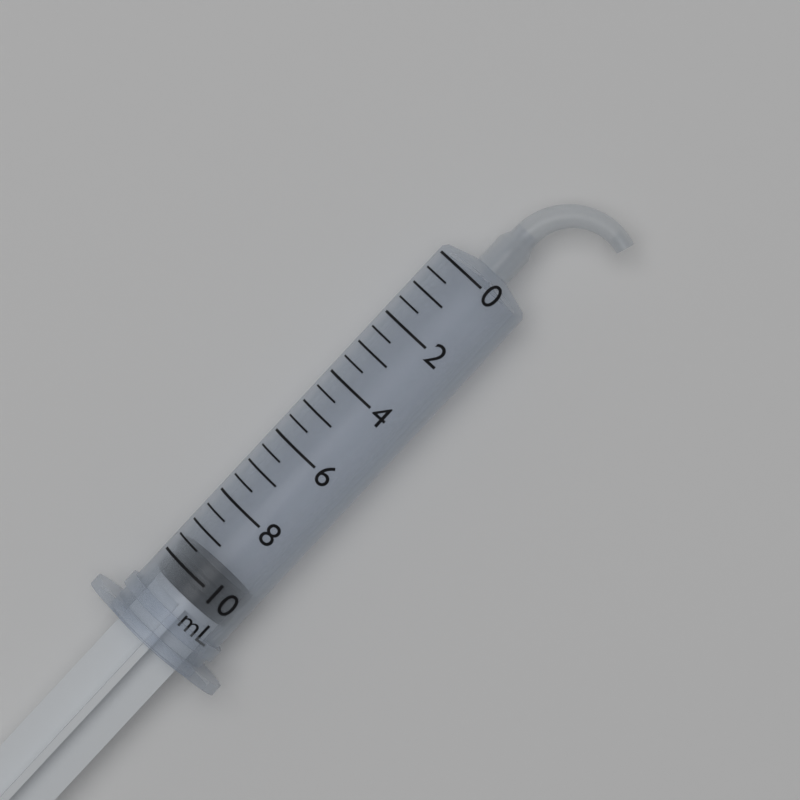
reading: 9.5 mL
